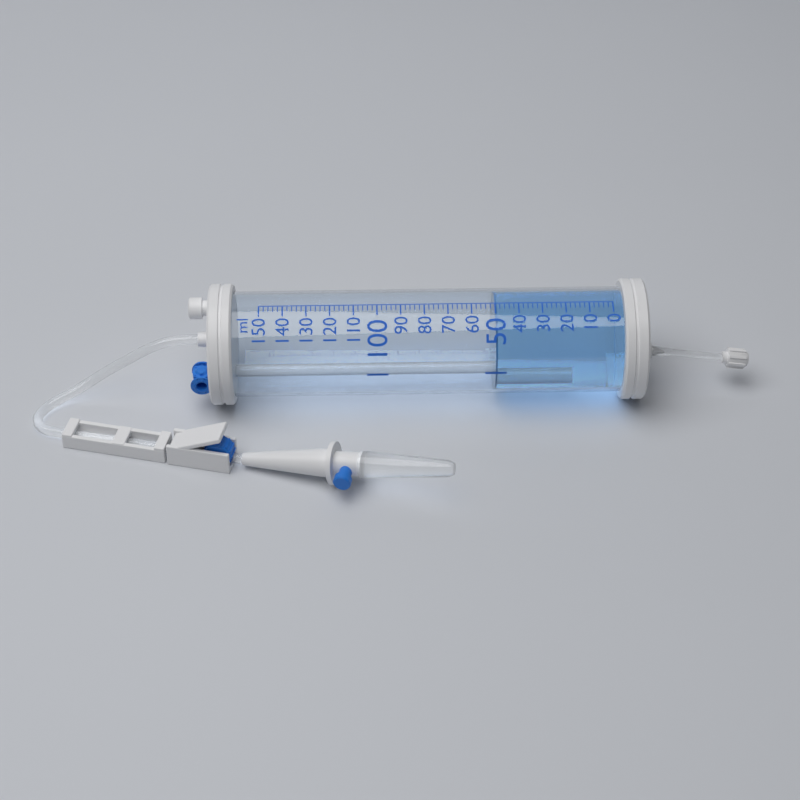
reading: 50 ml
